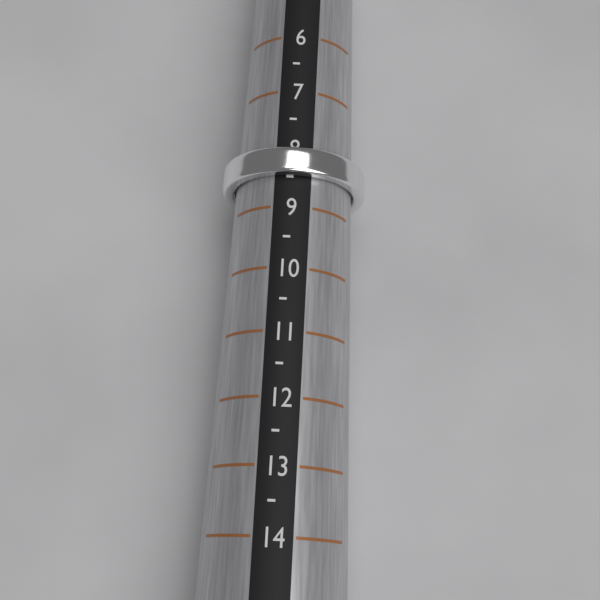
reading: 8.5 (no unit)
